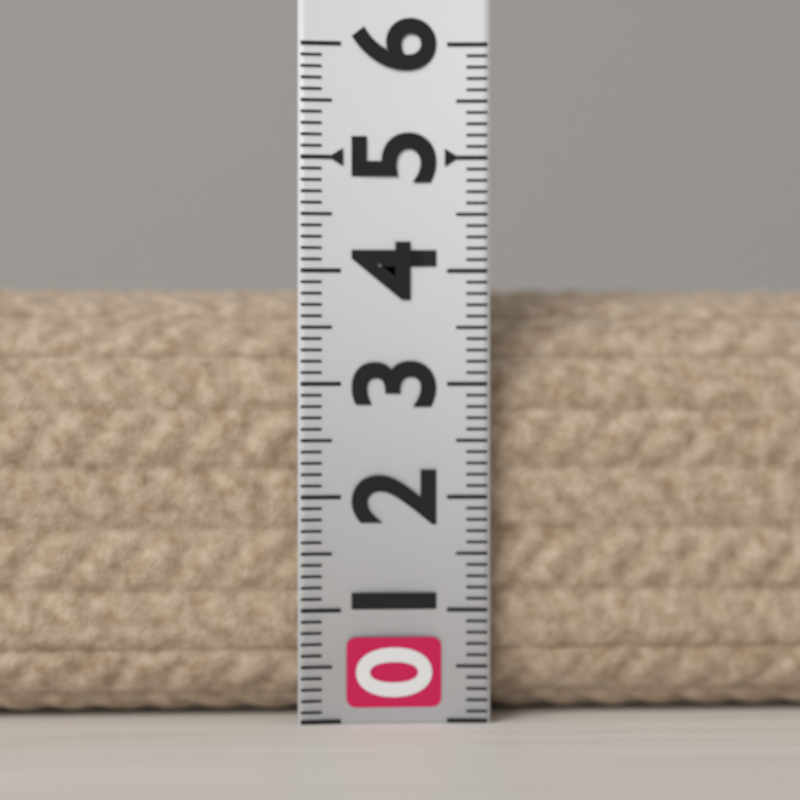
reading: 3.9 (no unit)
